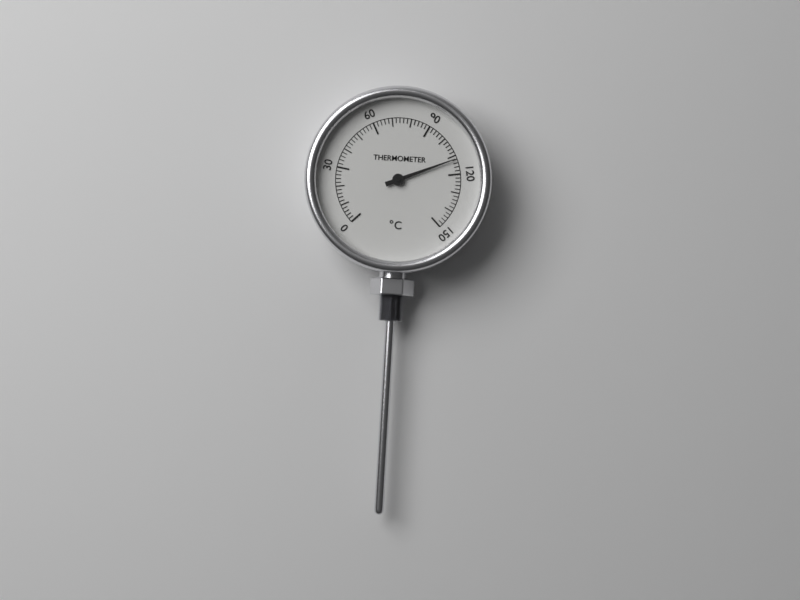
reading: 112 °C
